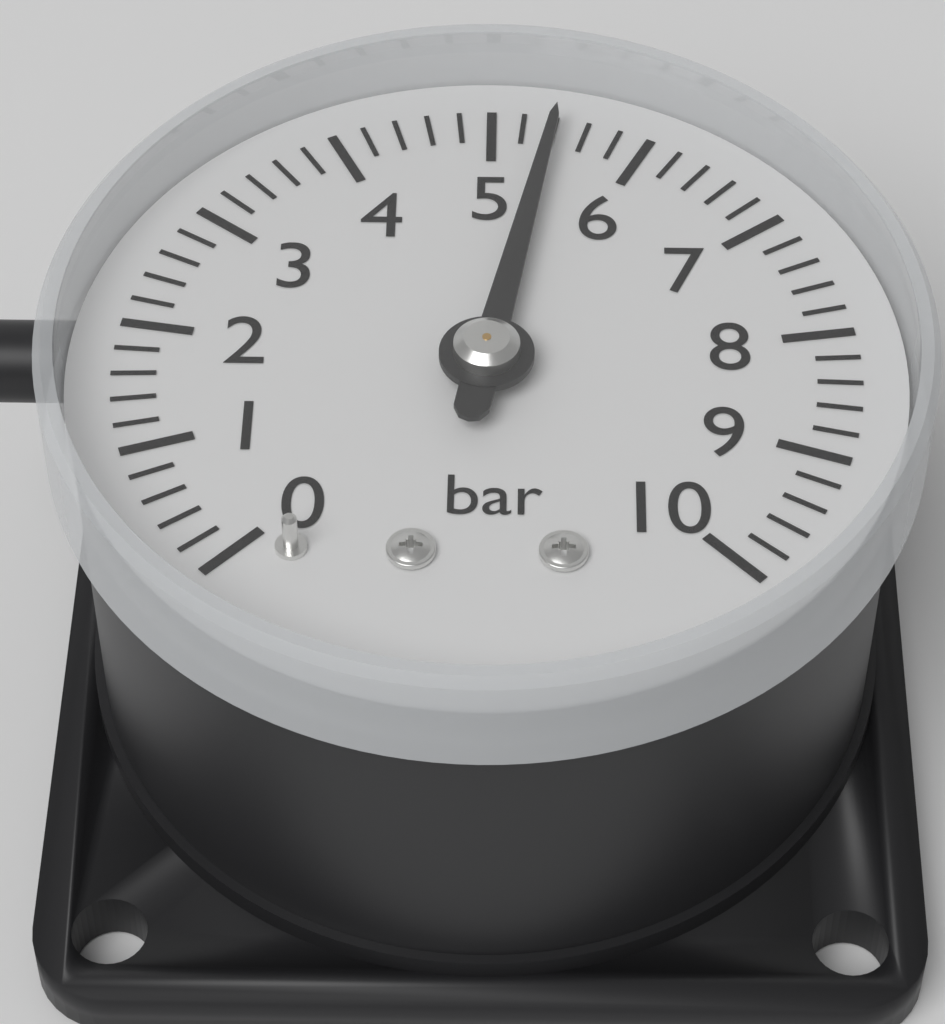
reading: 5.4 bar
